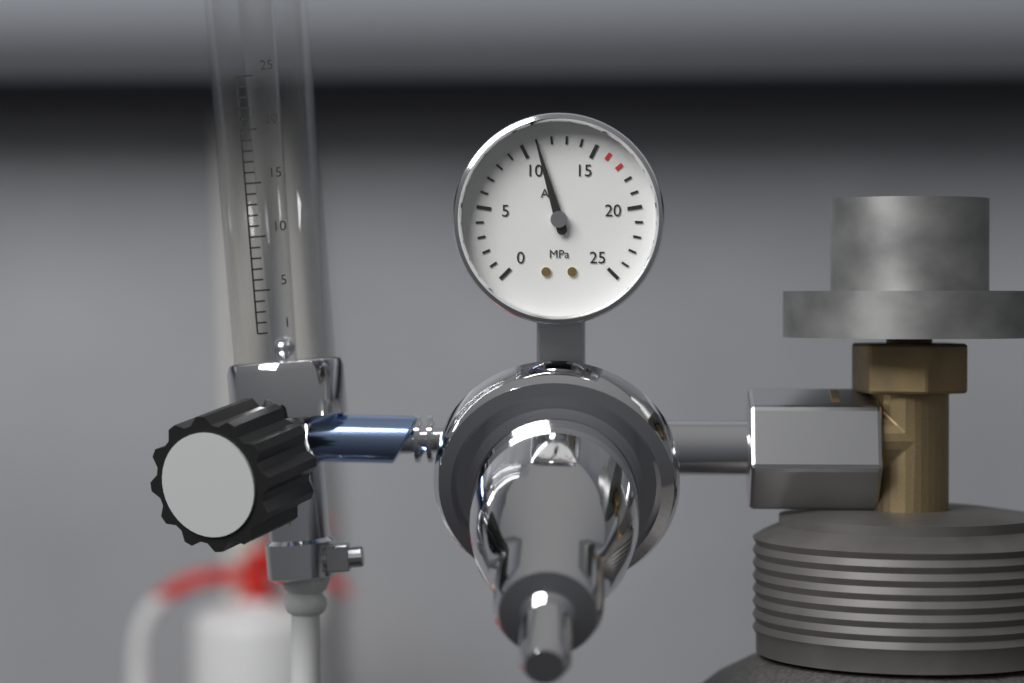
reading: 11 MPa
